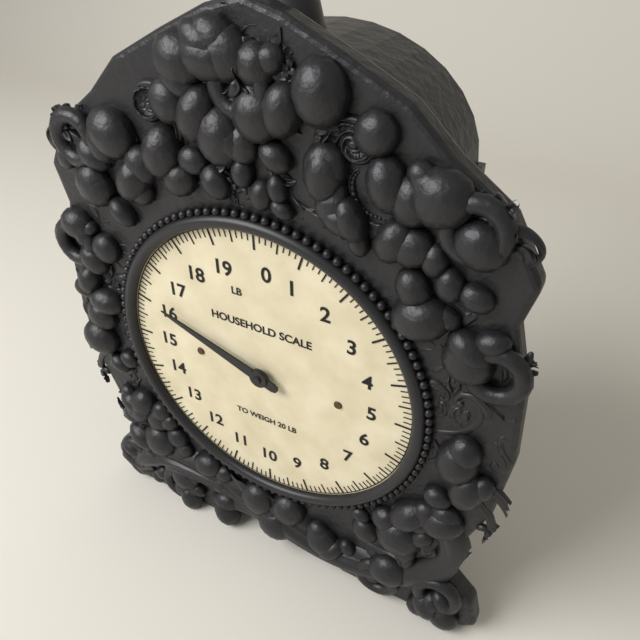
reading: 16.125 lb
